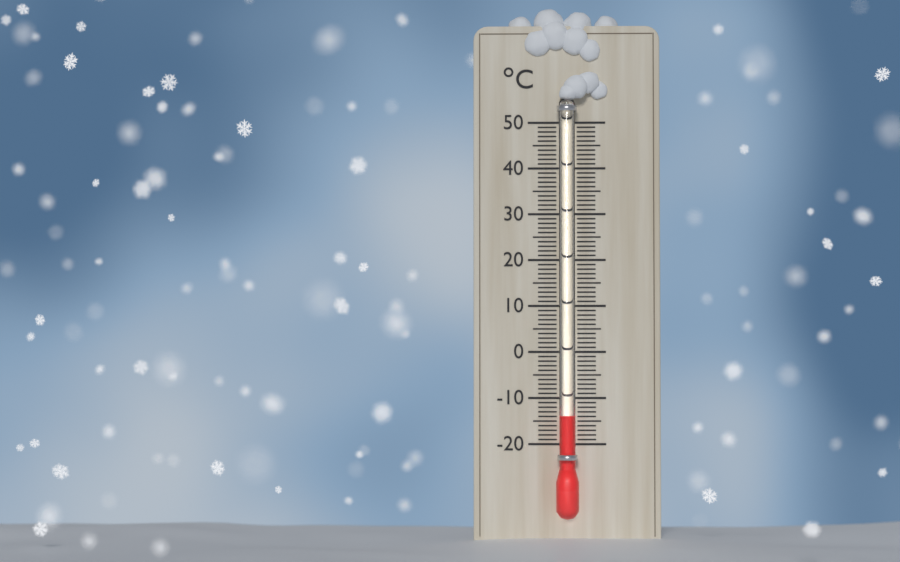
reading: -14 °C
